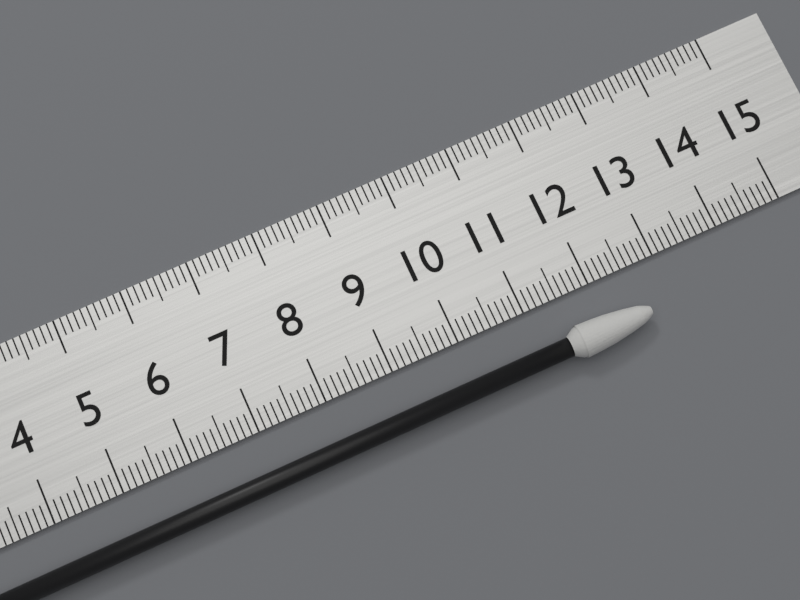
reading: 12.6 cm
